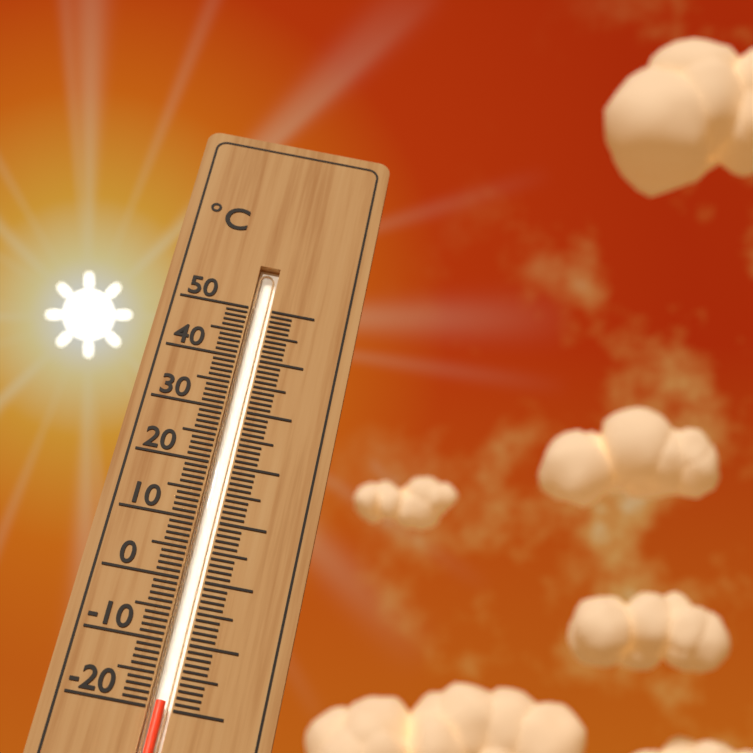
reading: -19 °C
